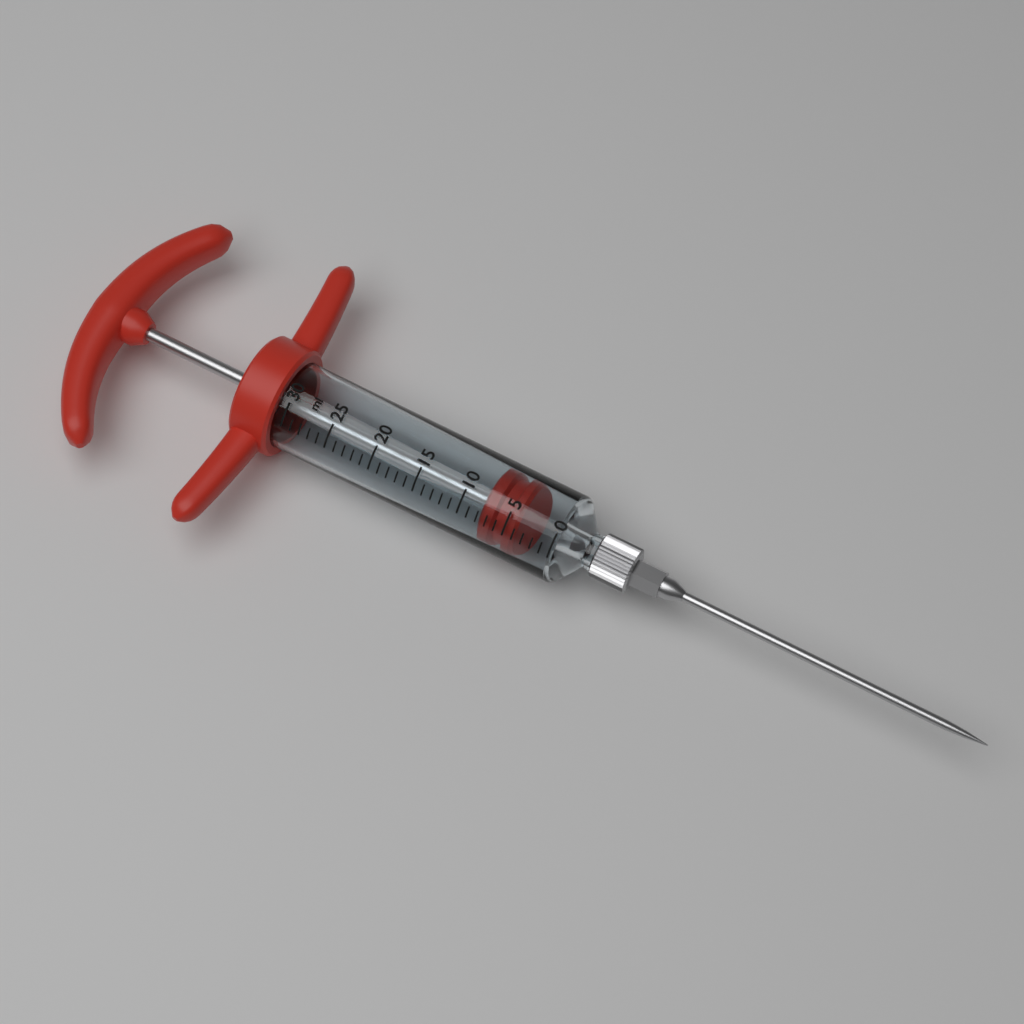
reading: 4 ml
